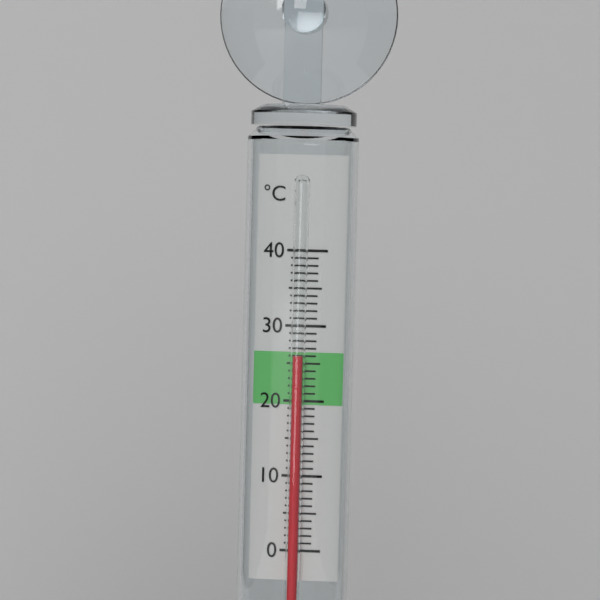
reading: 26 °C
